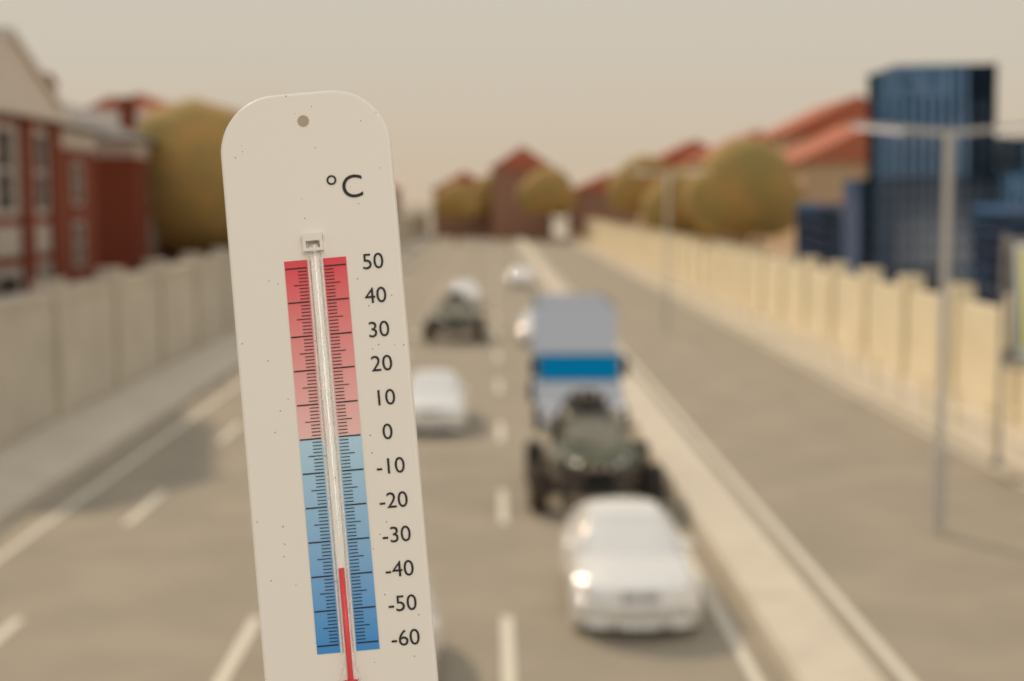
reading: -38 °C
